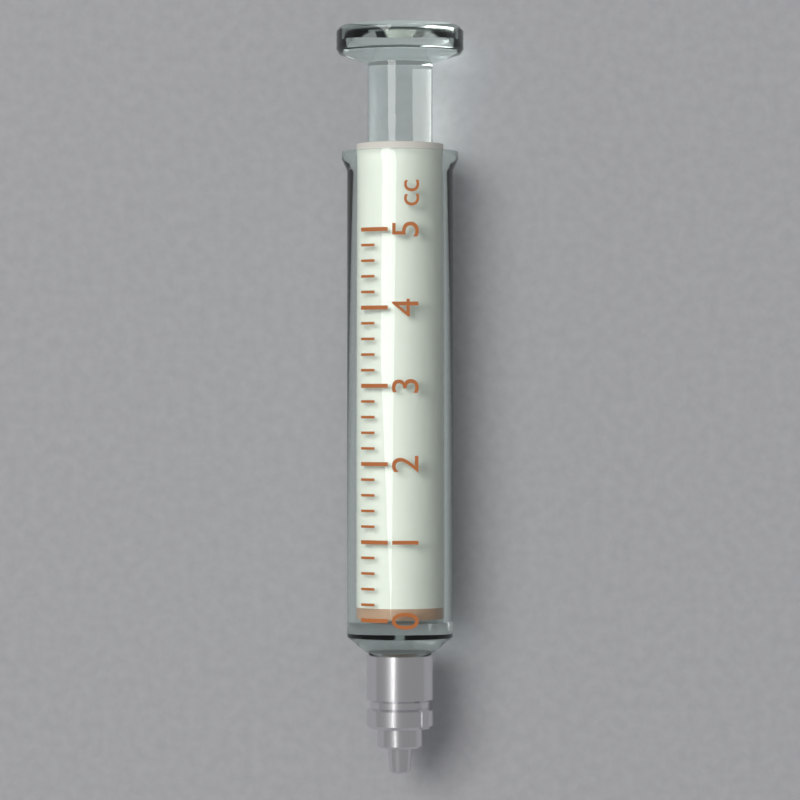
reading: 0.0 cc
